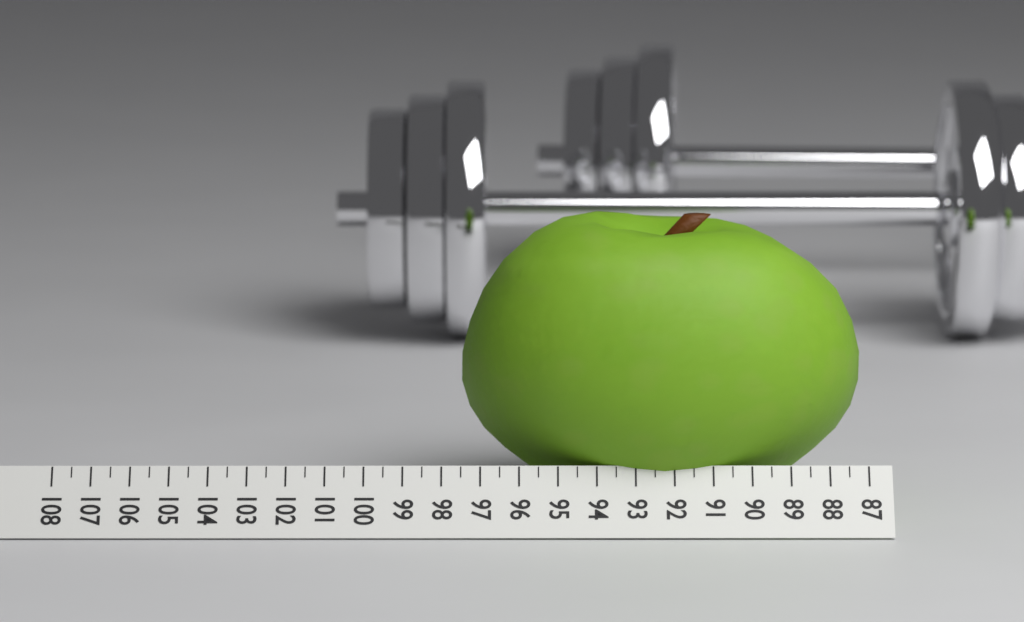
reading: 97.5 (no unit)
